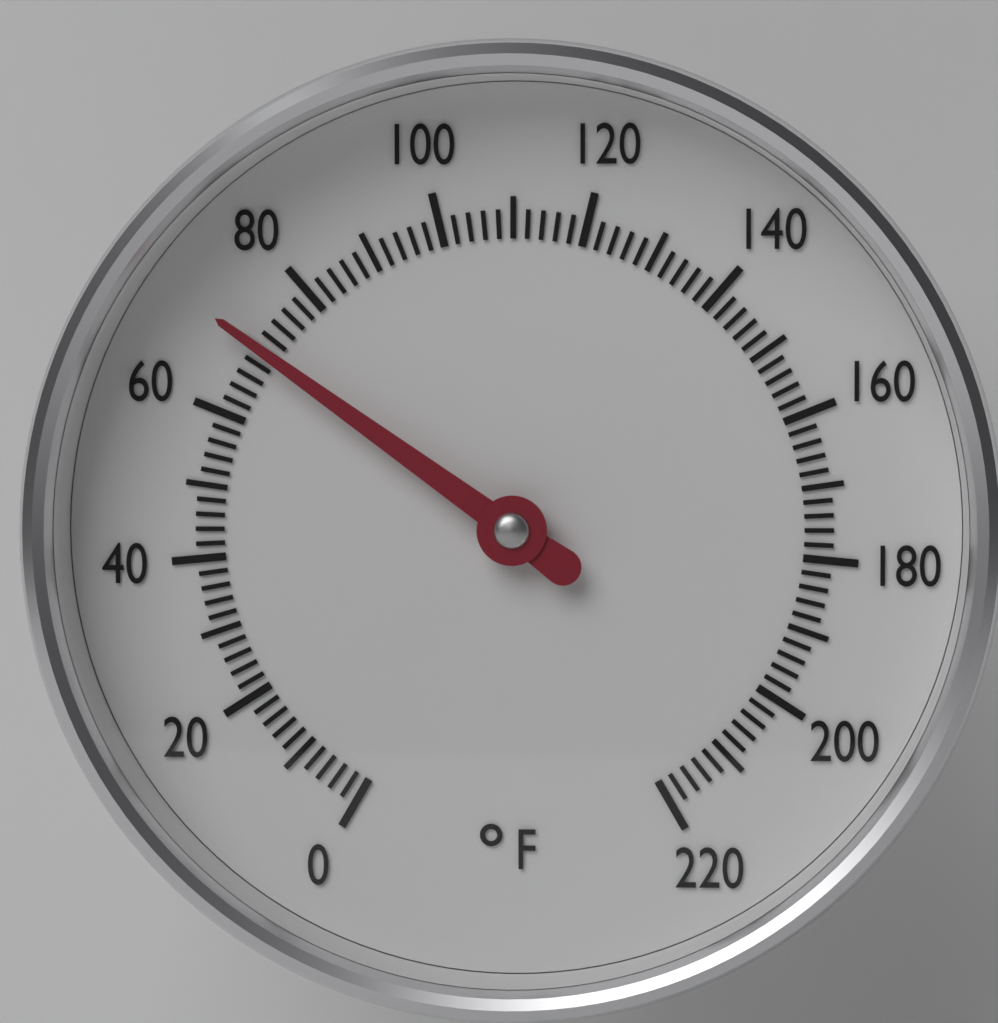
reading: 70 °F
